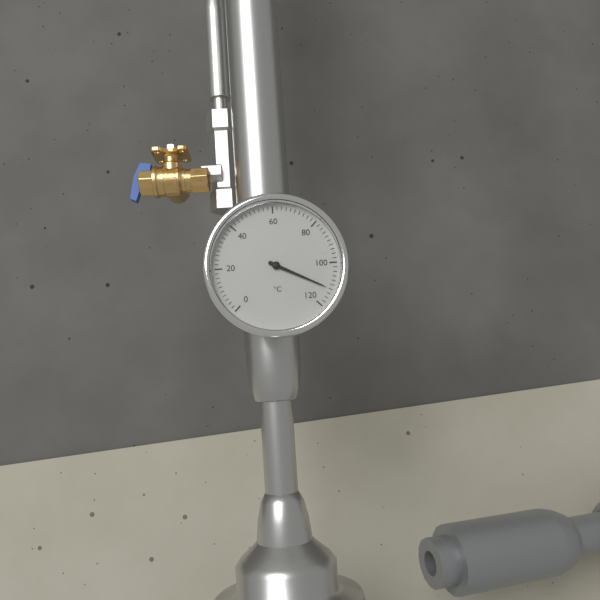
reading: 112 °C
